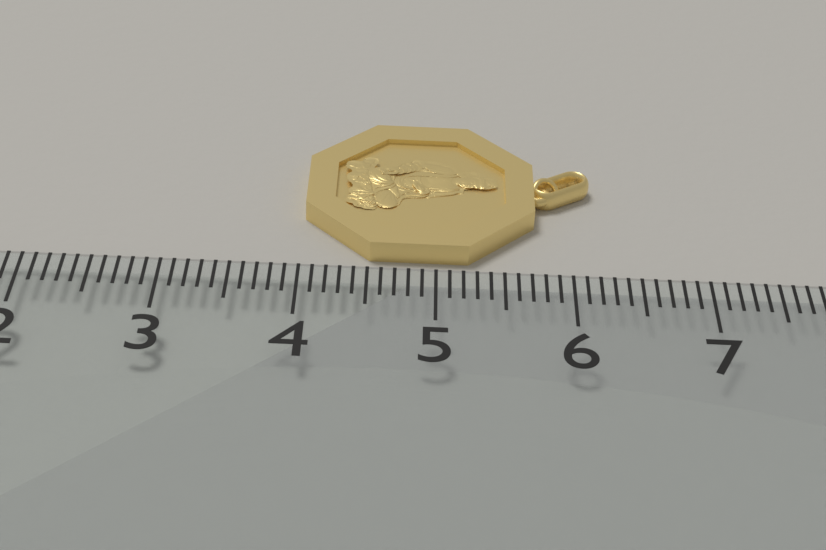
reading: 6.2 (no unit)
